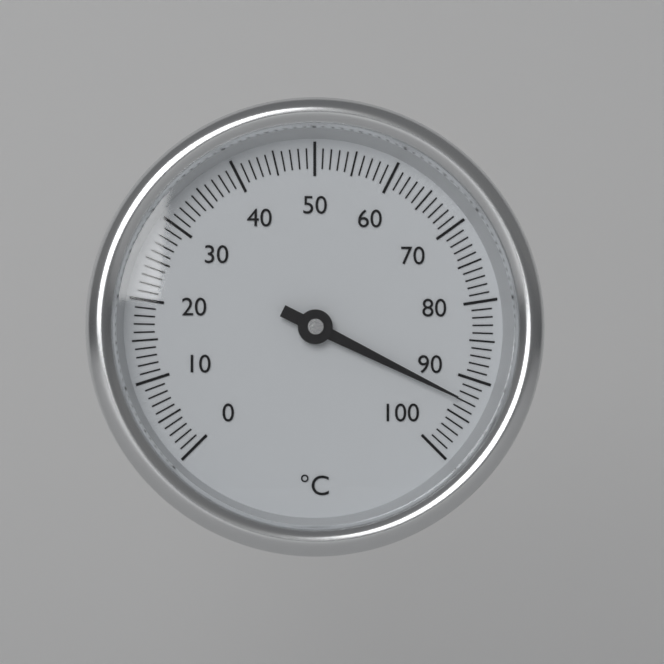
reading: 93 °C
